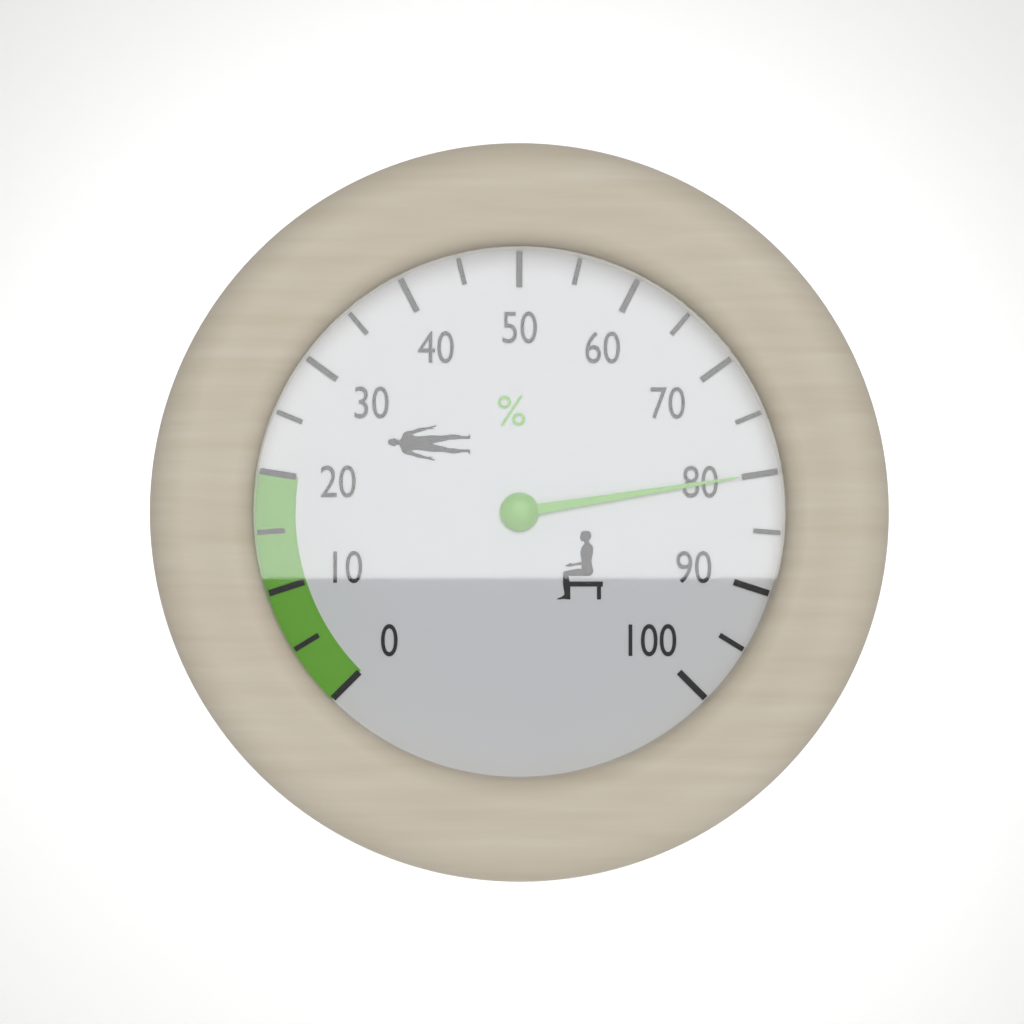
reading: 80 %
